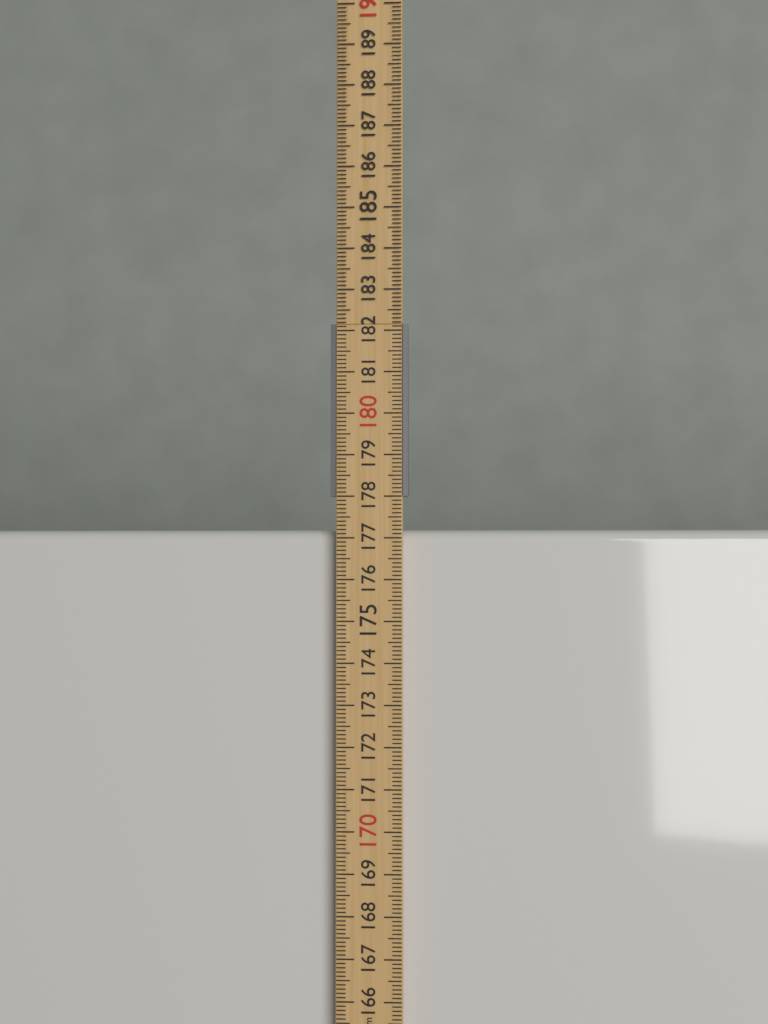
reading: 177.2 cm
